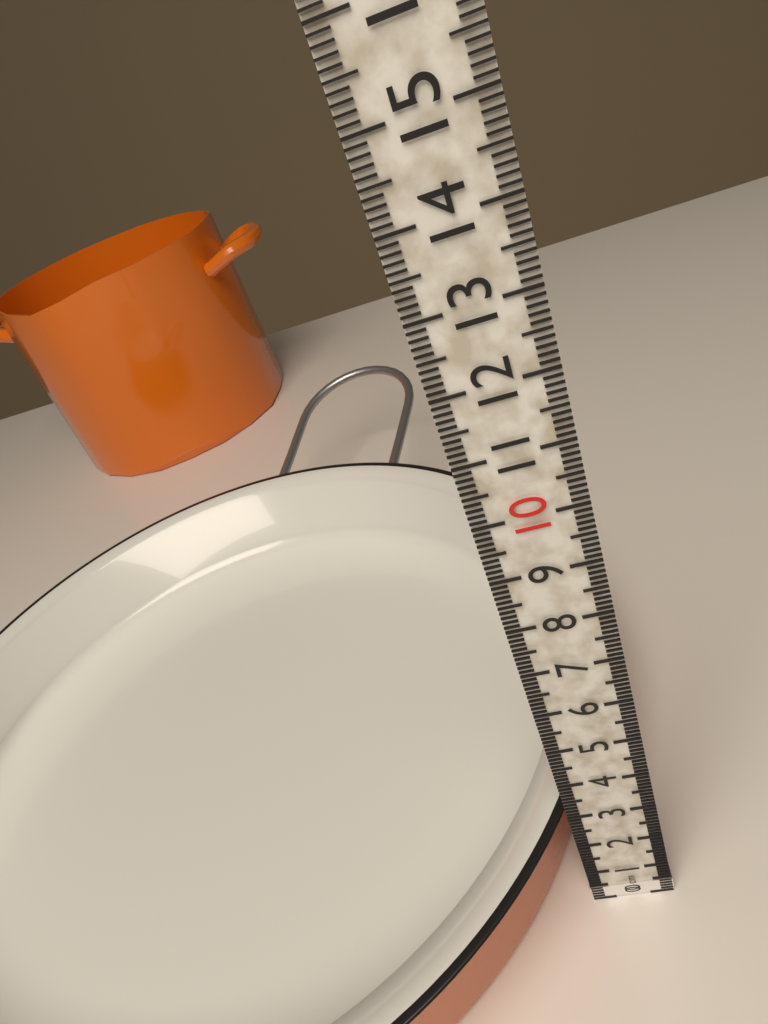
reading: 2.8 cm
